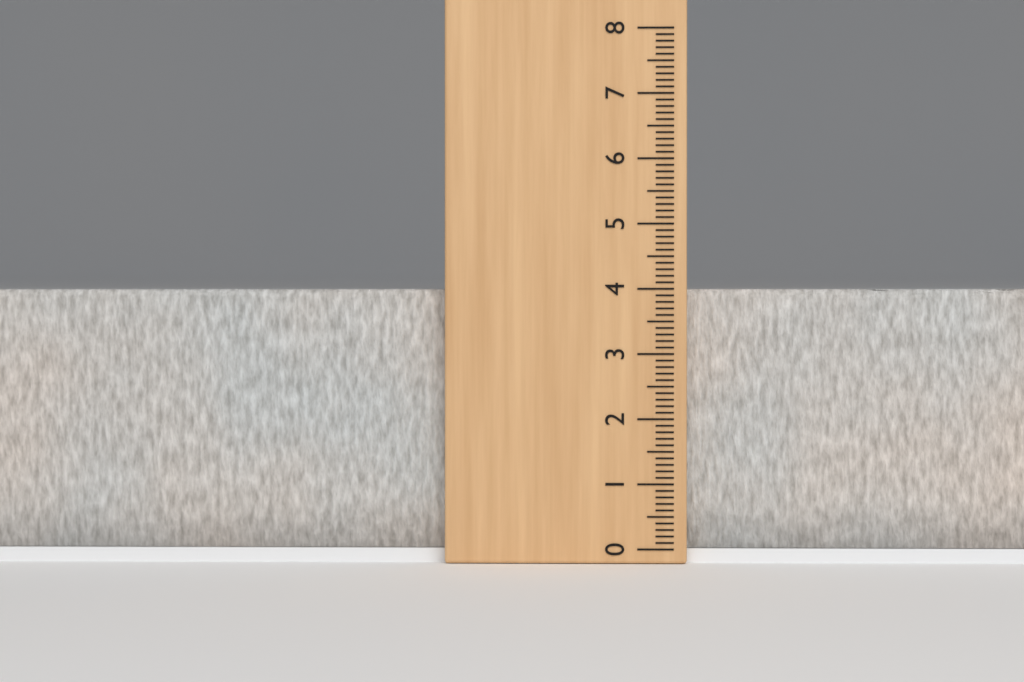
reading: 4.0 (no unit)
